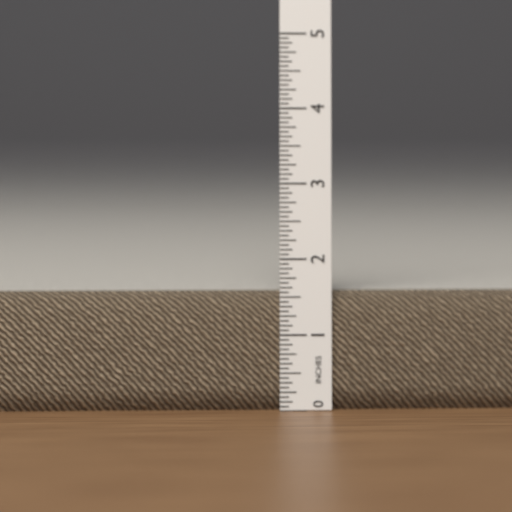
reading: 1.5625 in
